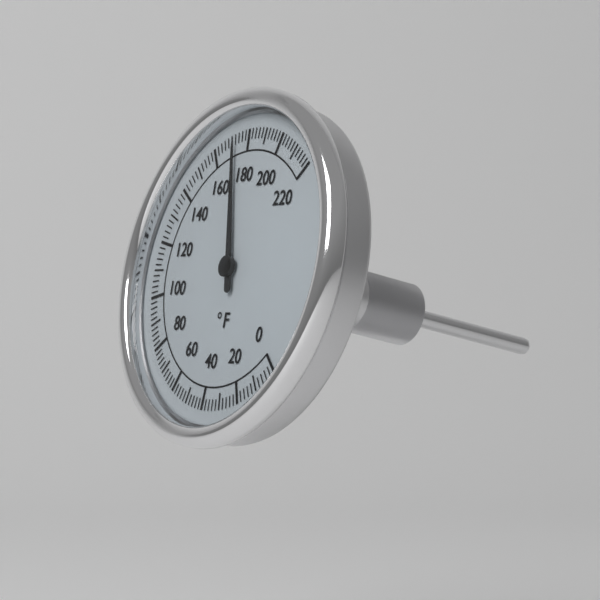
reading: 172 °F
